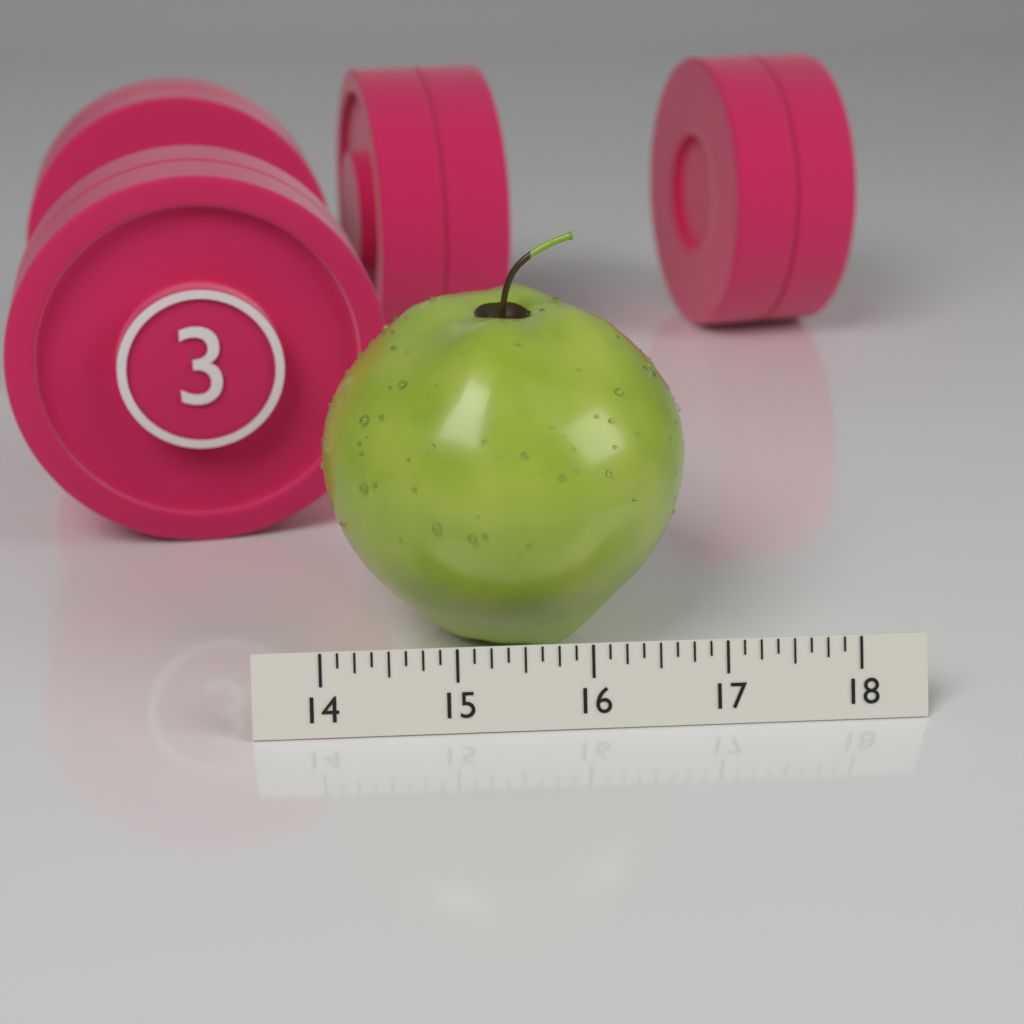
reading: 16.875 (no unit)
